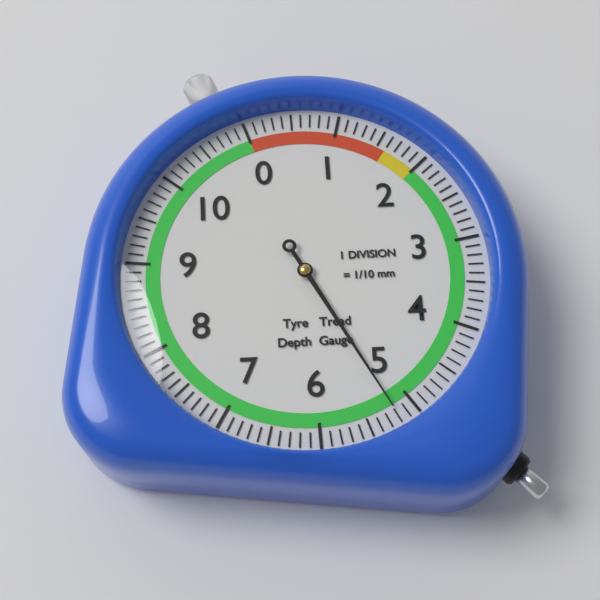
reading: 5.2 mm
